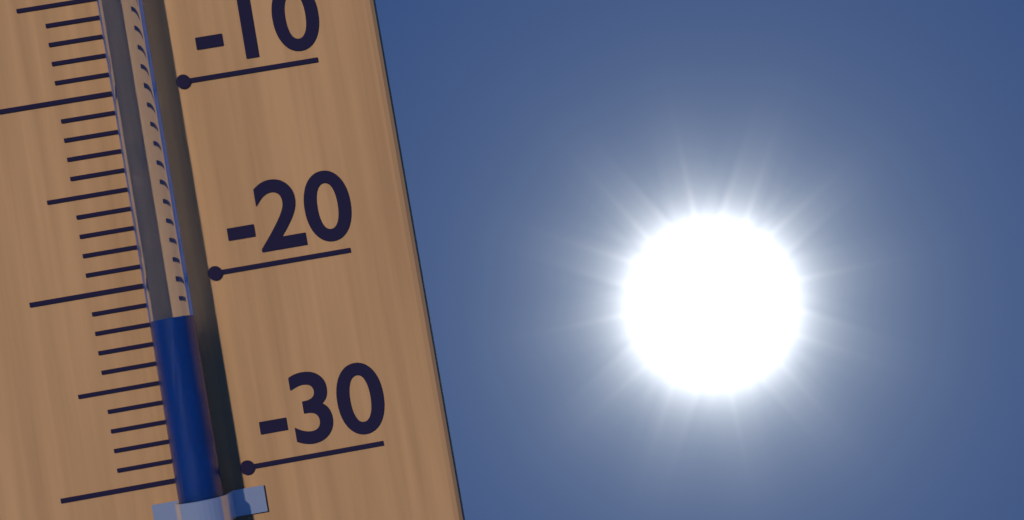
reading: -22 °C
